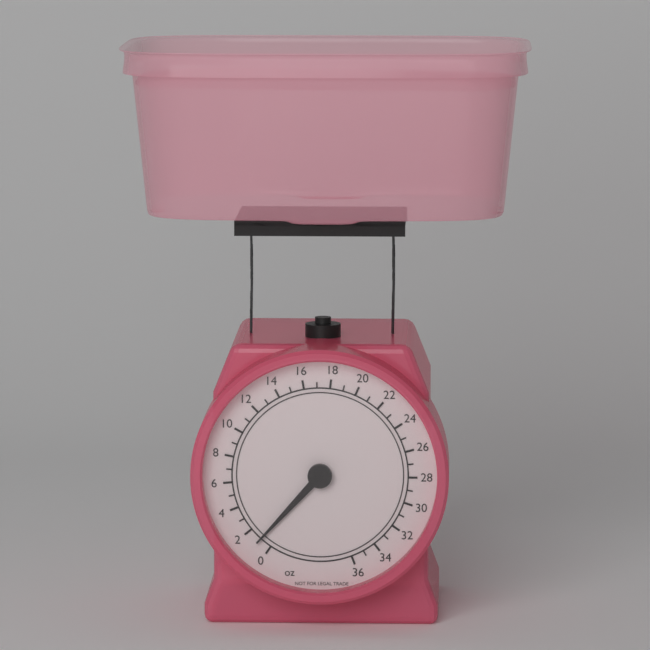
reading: 1 oz
